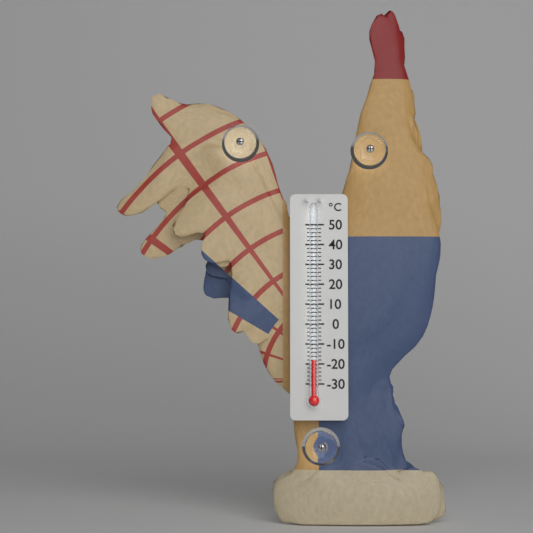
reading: -18 °C
